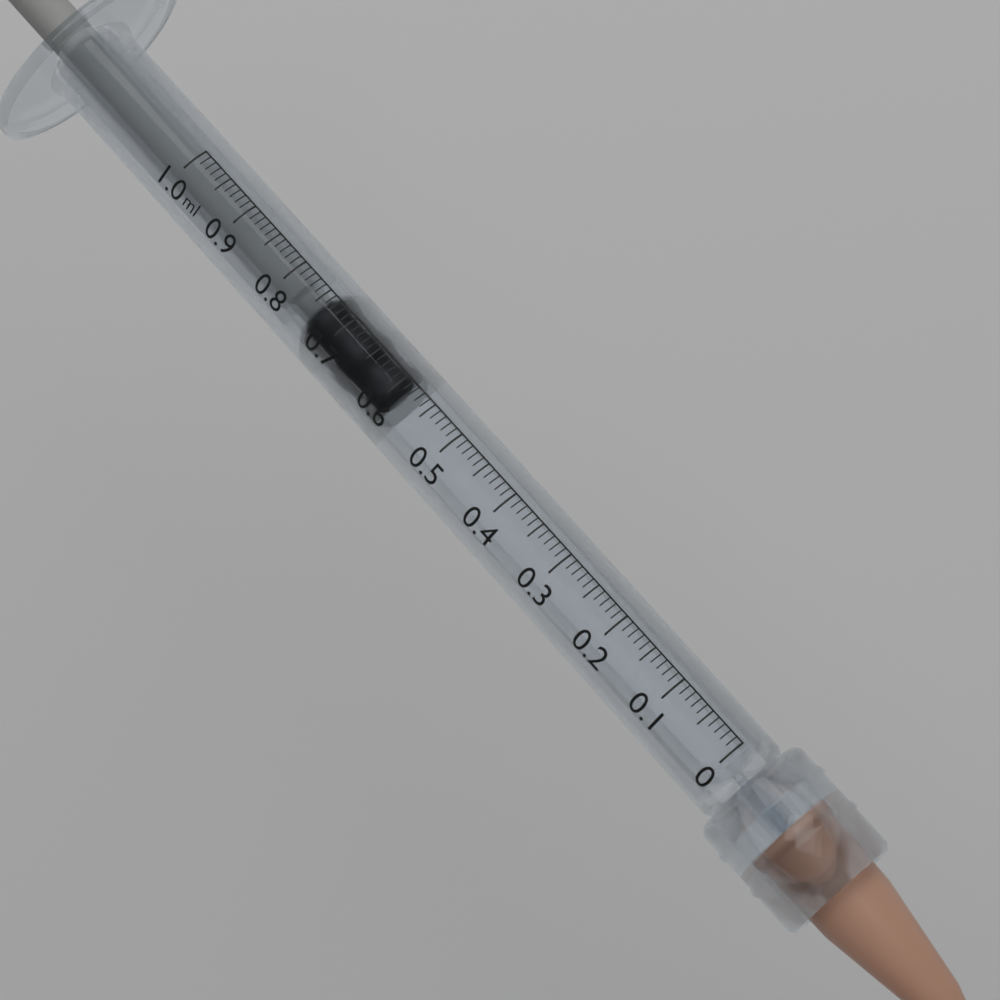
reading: 0.59 ml
